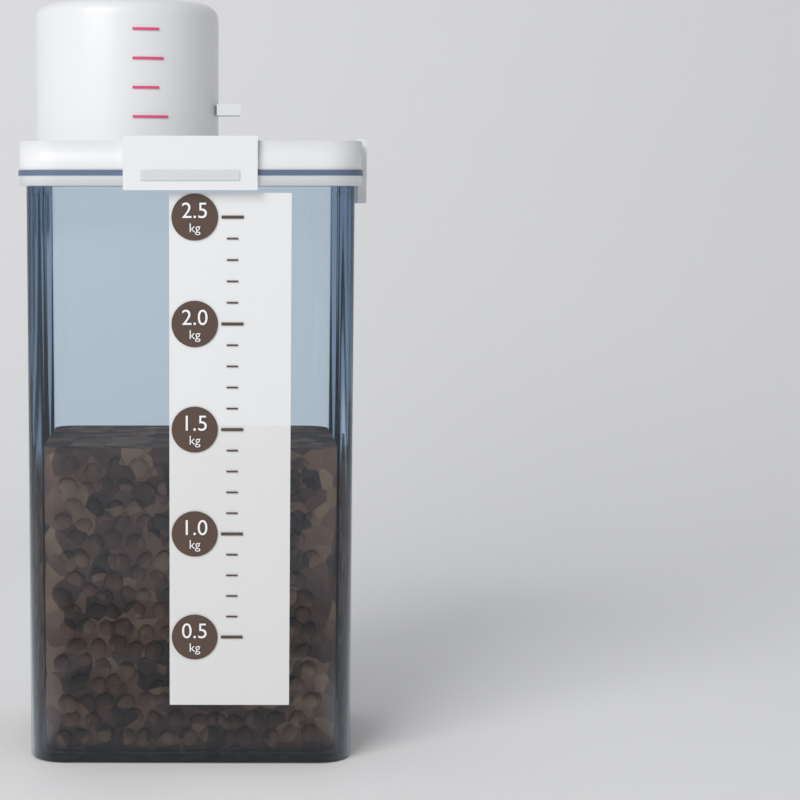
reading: 1.4 kg
